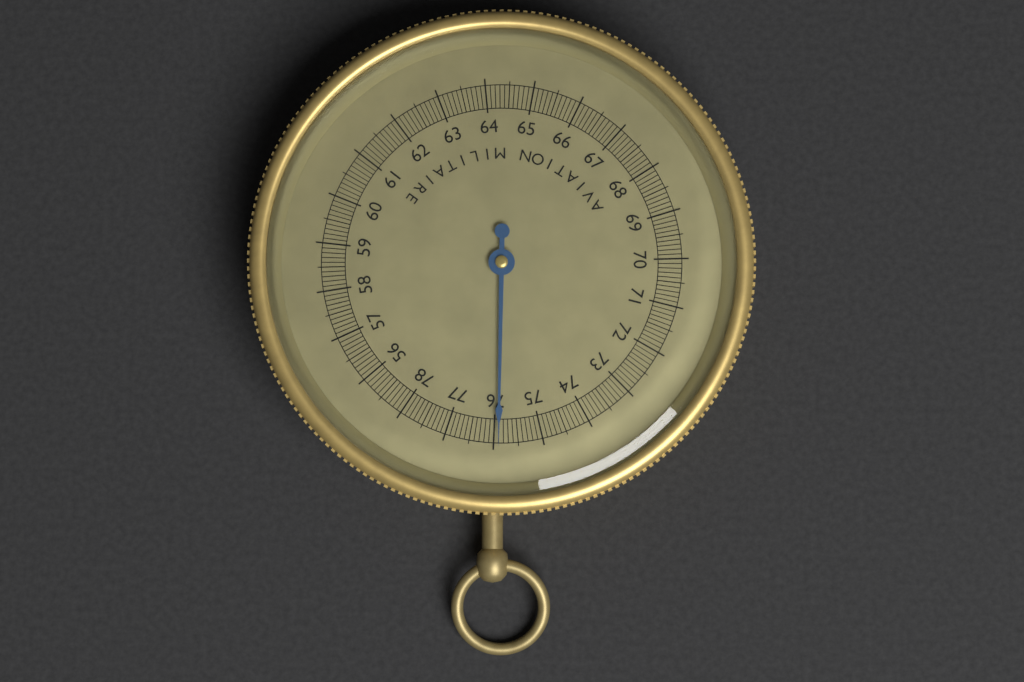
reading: 75.9 (no unit)
